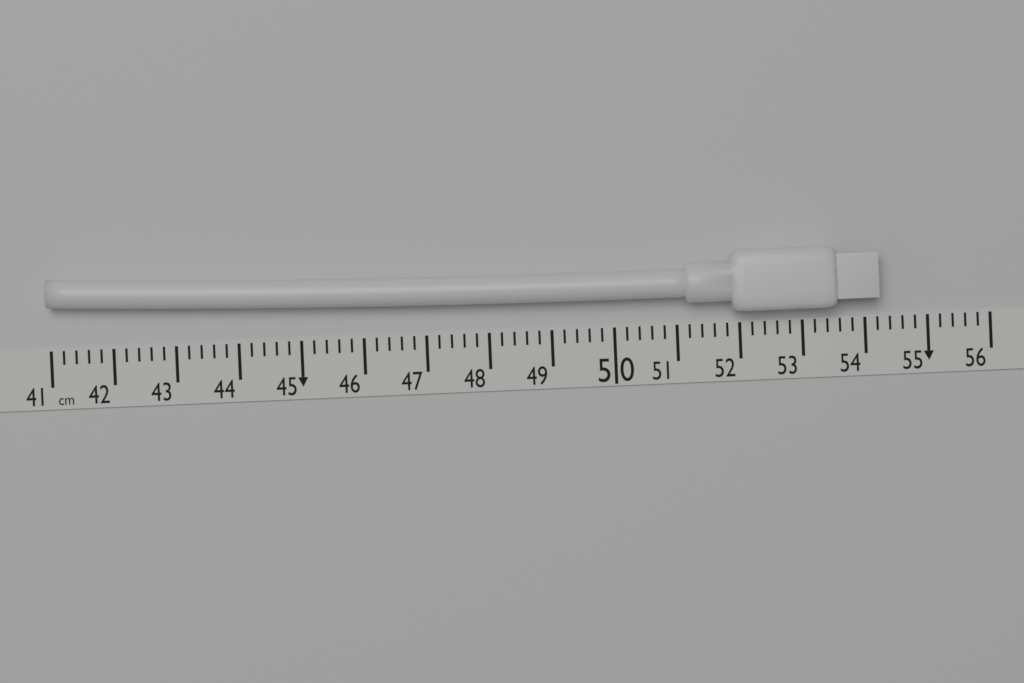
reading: 54.2 cm
